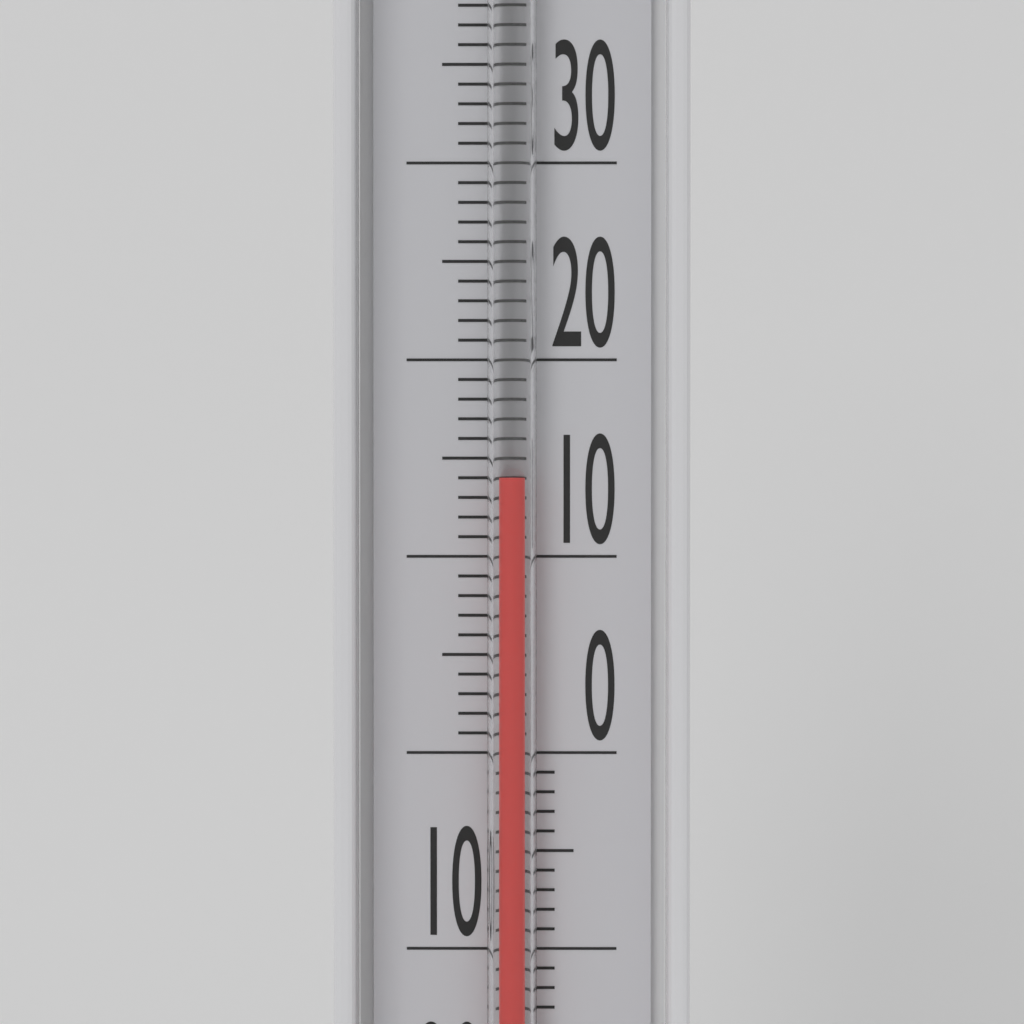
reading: 14 °C
